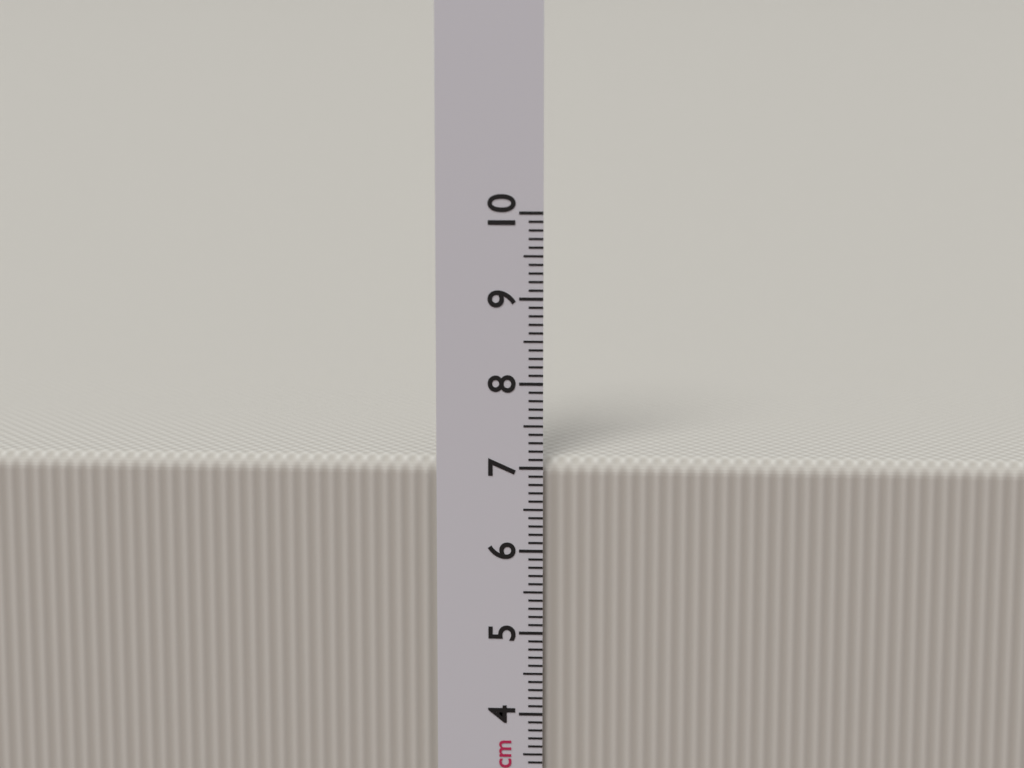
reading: 7.1 cm
